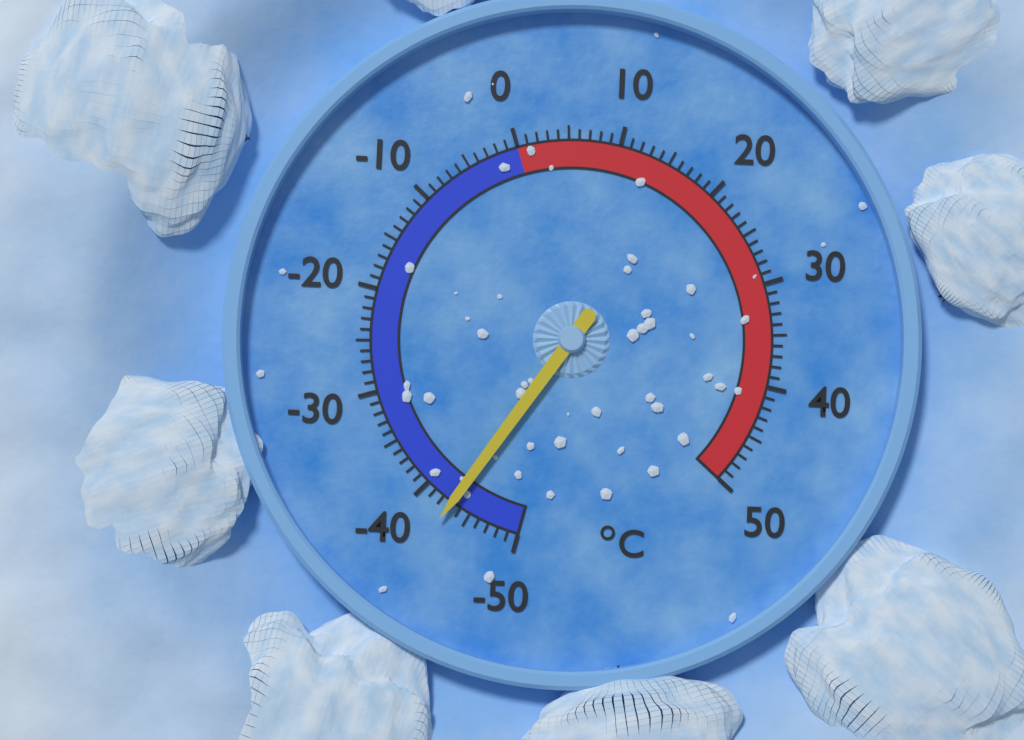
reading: -43 °C
